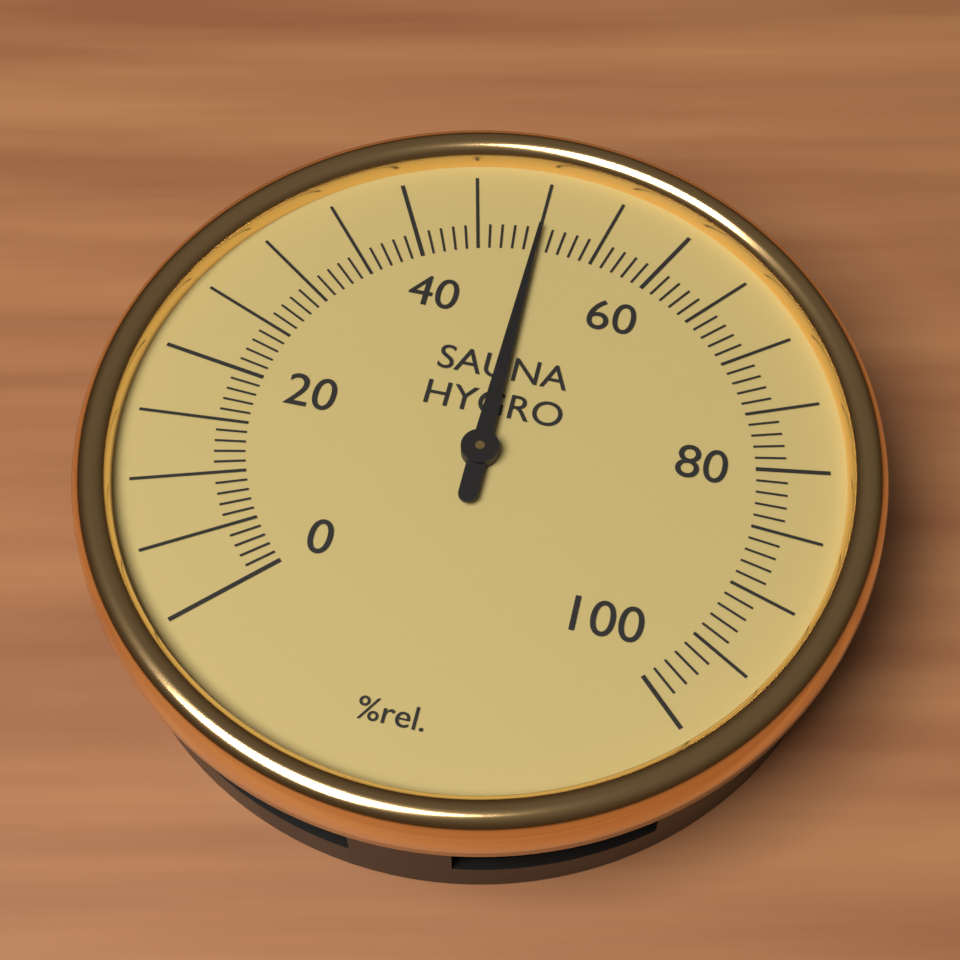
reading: 50 %rel.
